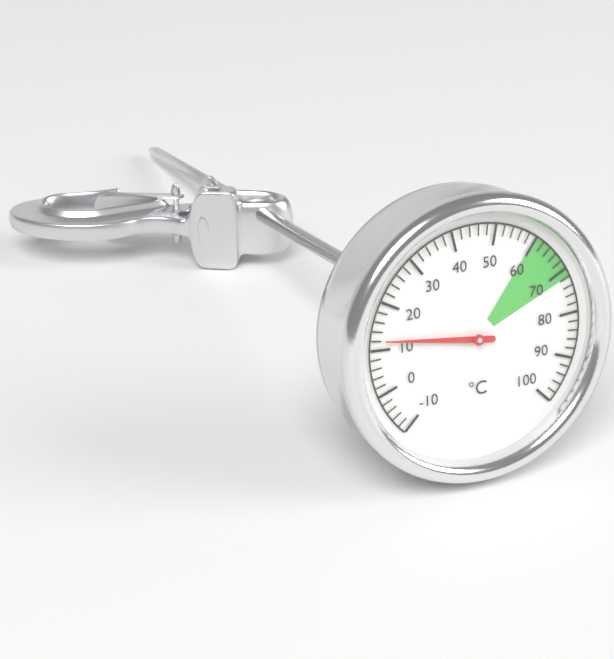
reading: 12 °C
